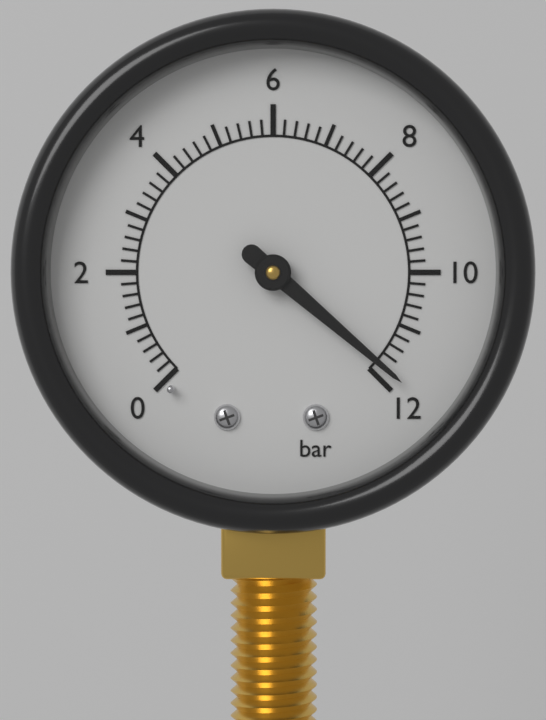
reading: 11.8 bar
